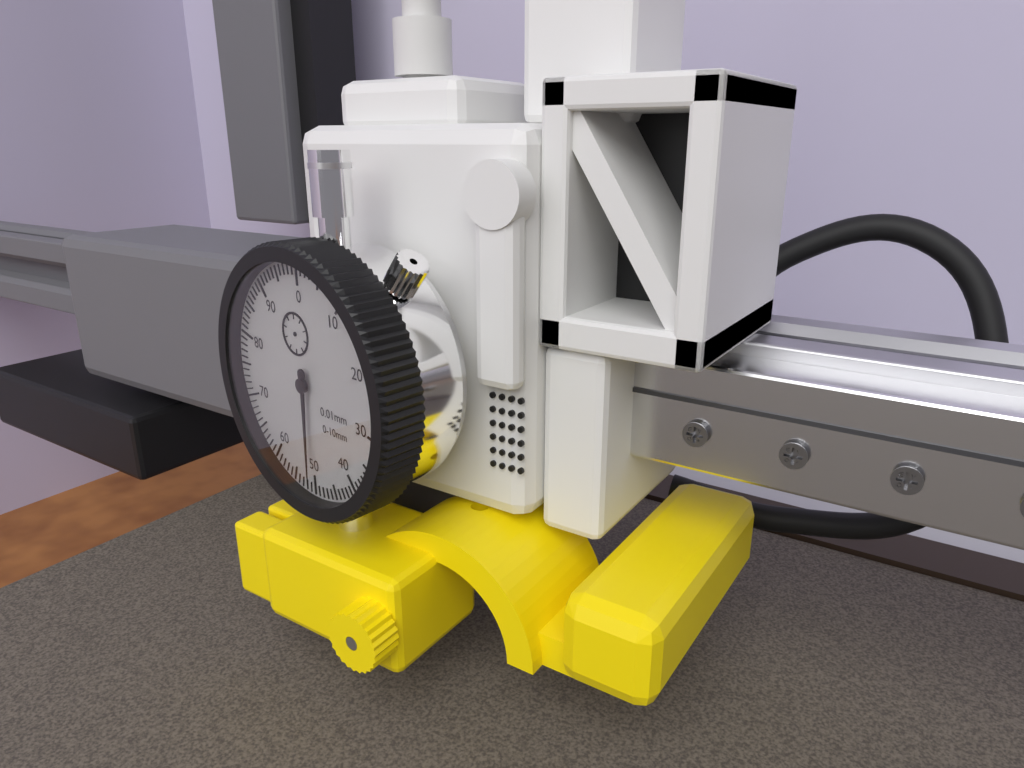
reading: 51 0.01mm
